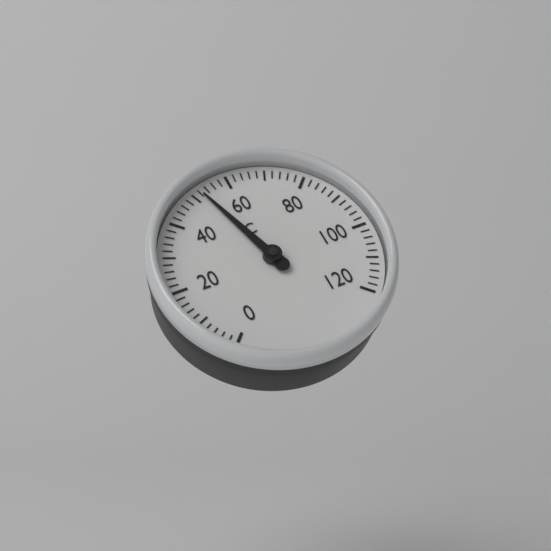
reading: 52 °C
